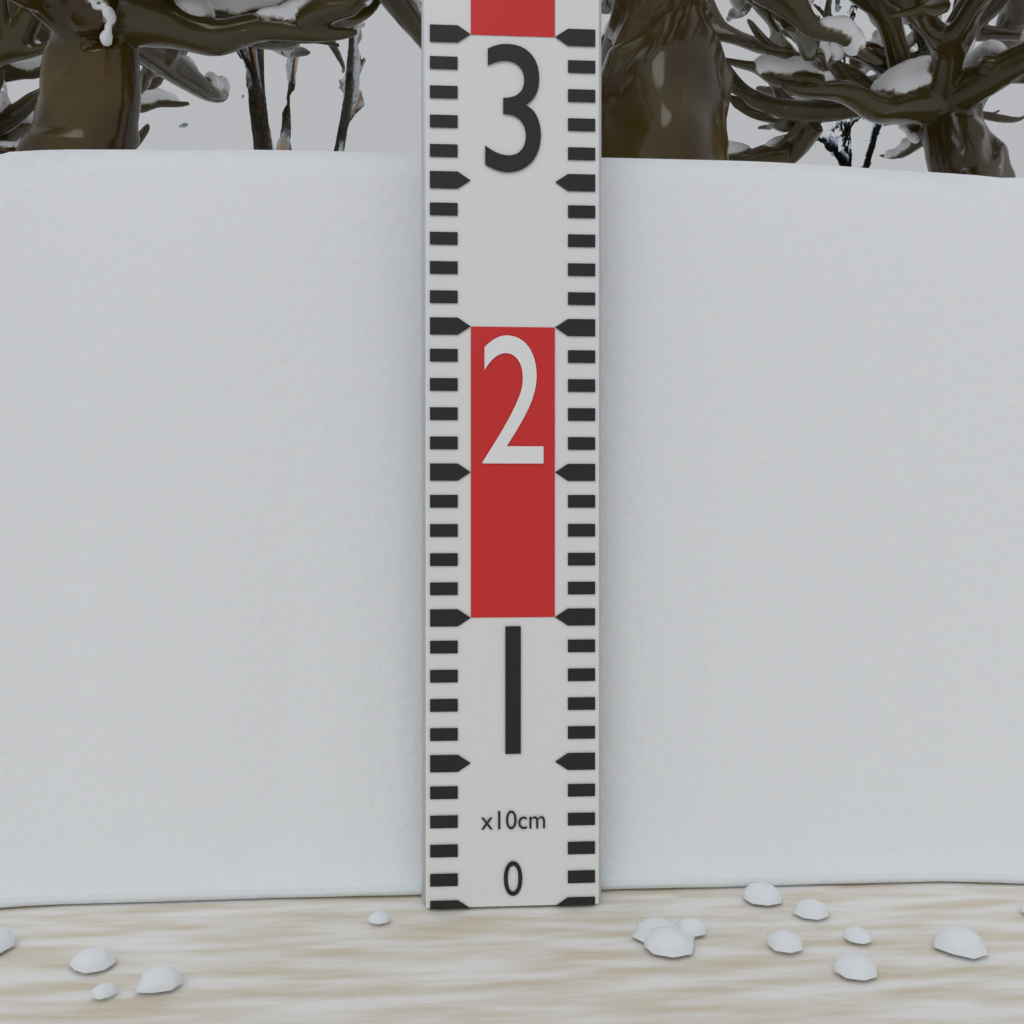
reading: 27 cm
